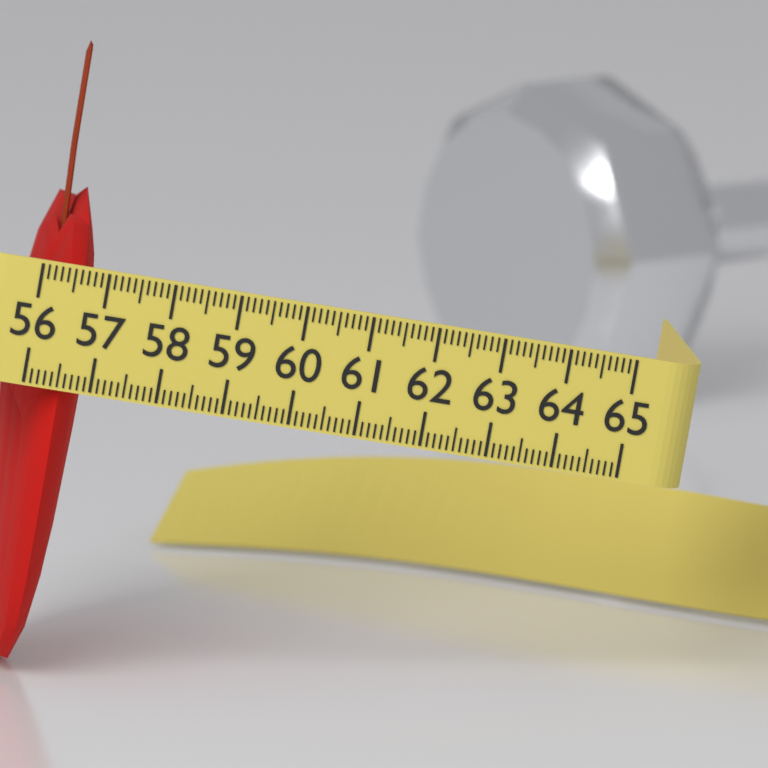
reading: 57.1 (no unit)
